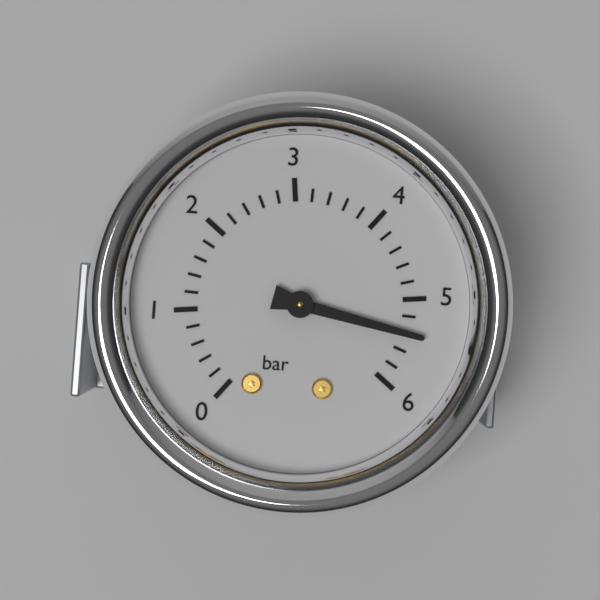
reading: 5.4 bar
